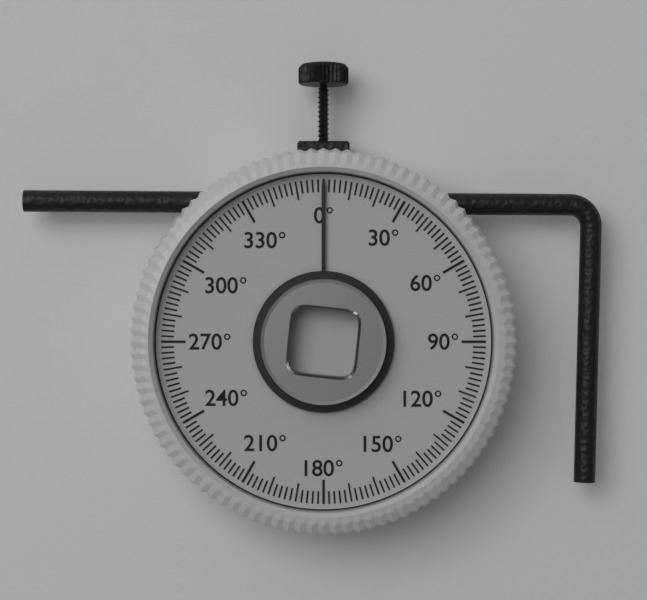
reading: 0 °
